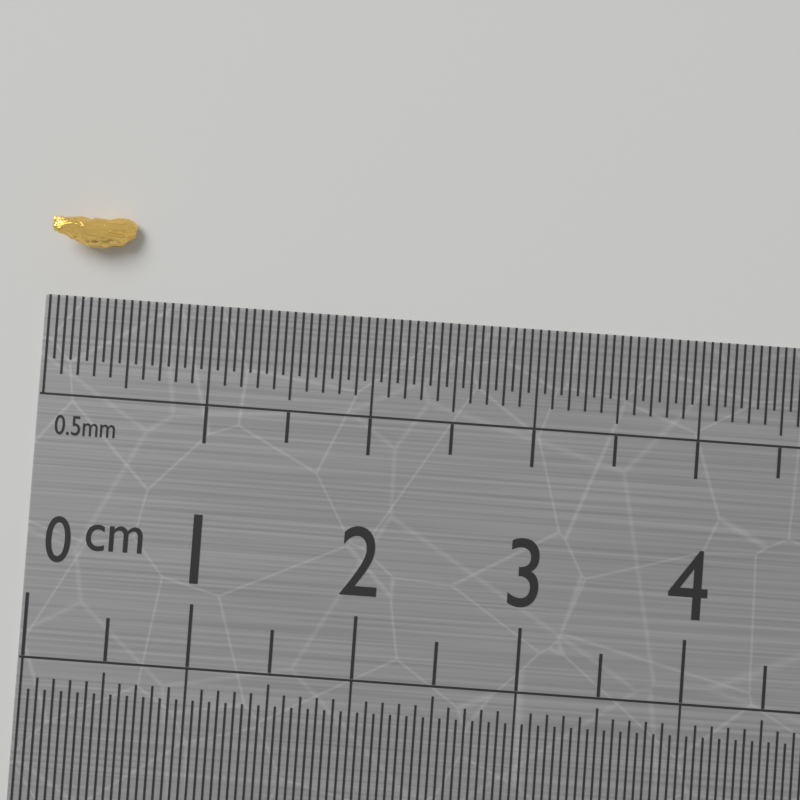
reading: 0.50 cm
